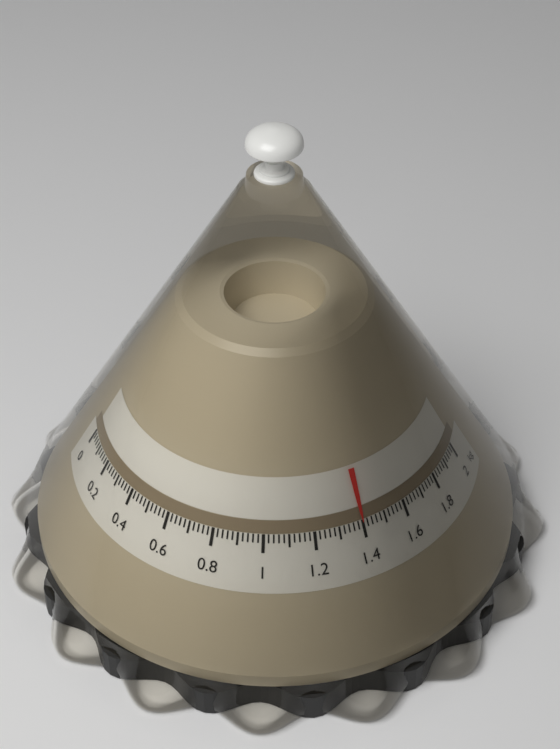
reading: 1.40 kg
